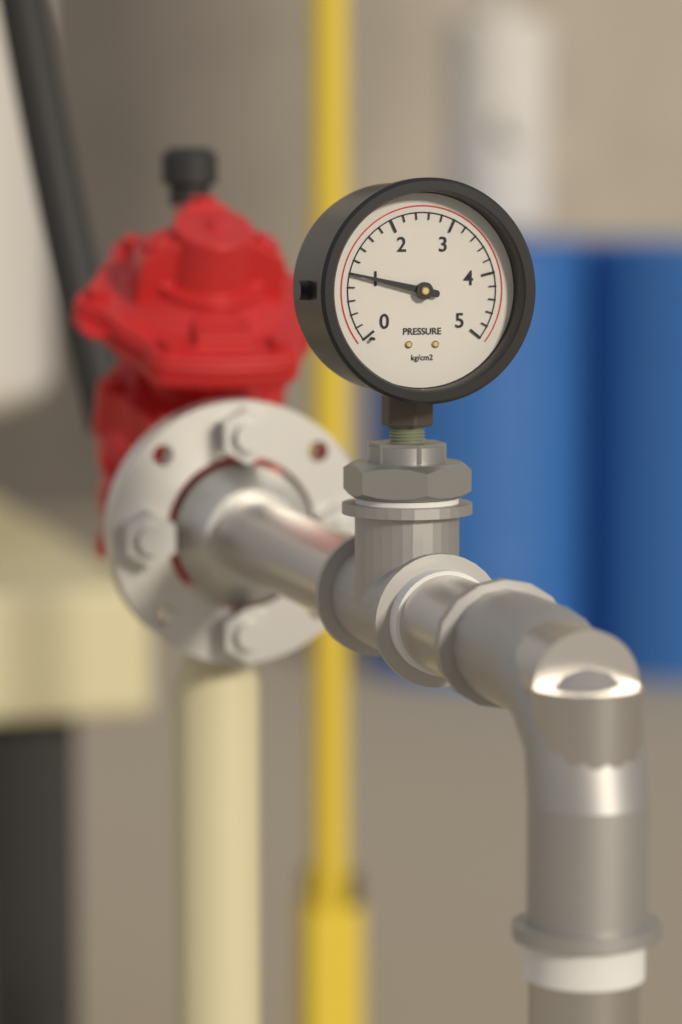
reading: 1.0 kg/cm2
